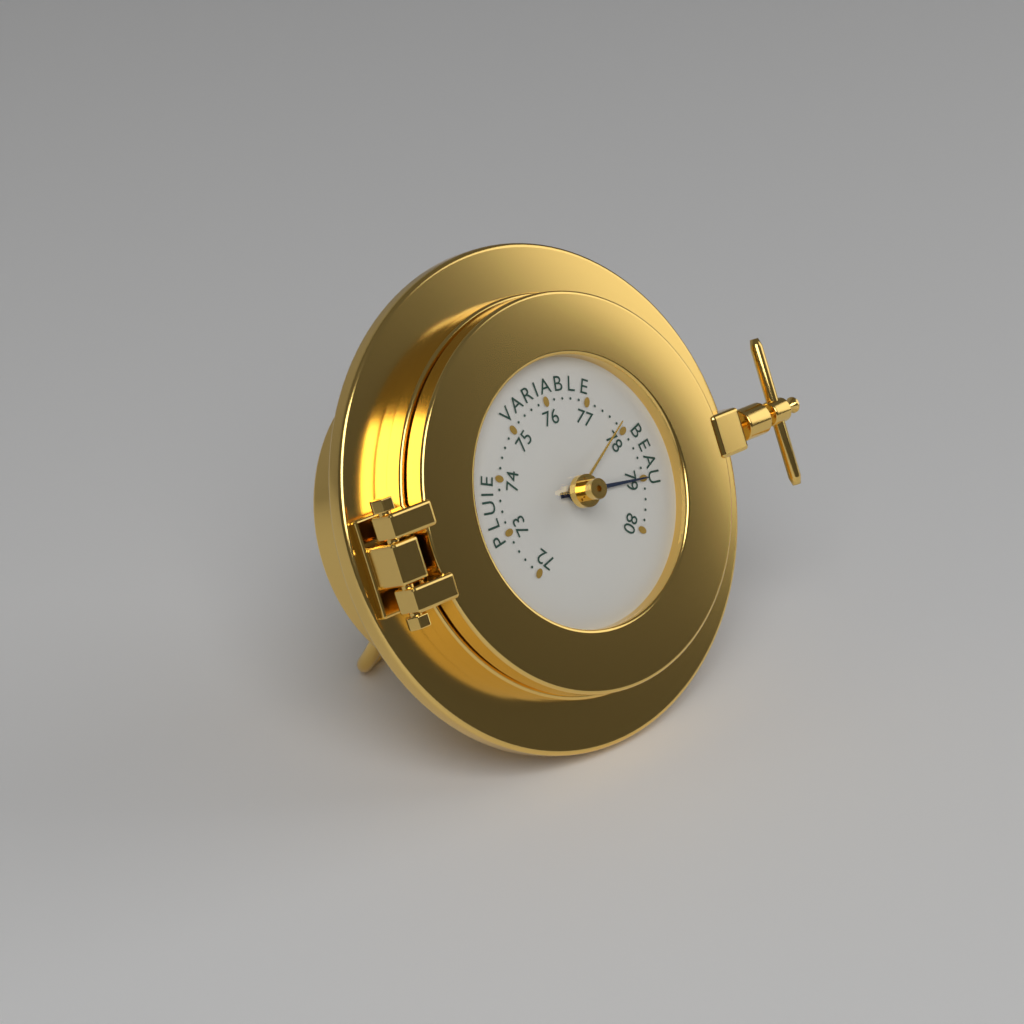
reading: 79.0 (no unit)
